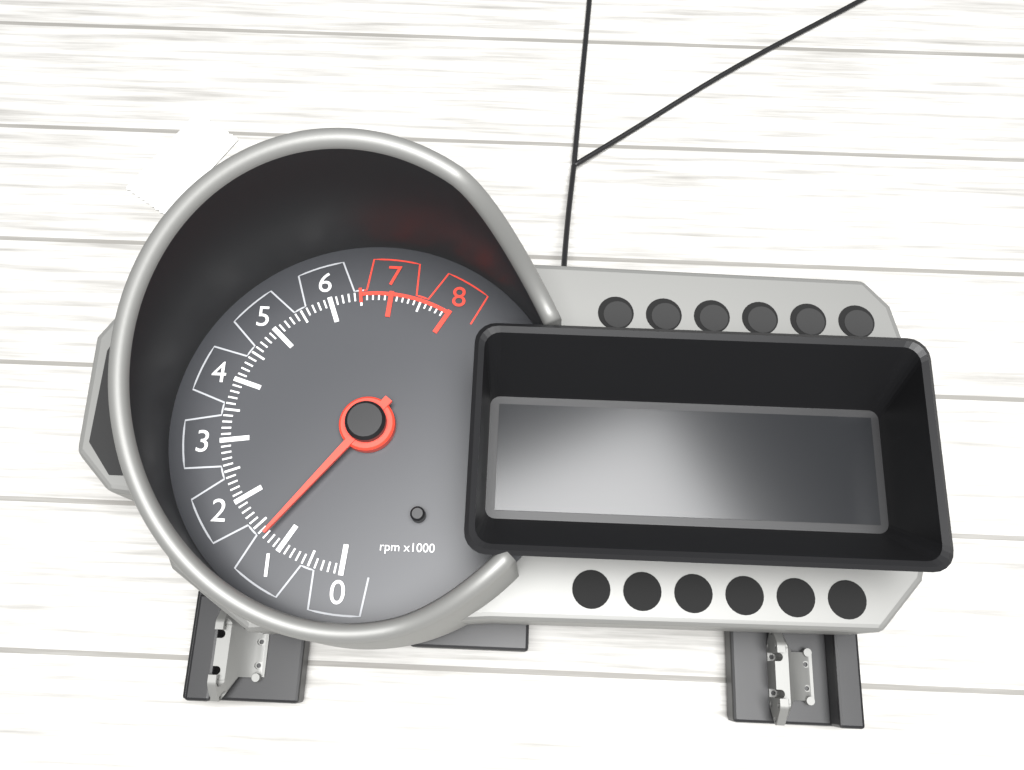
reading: 1300 rpm
